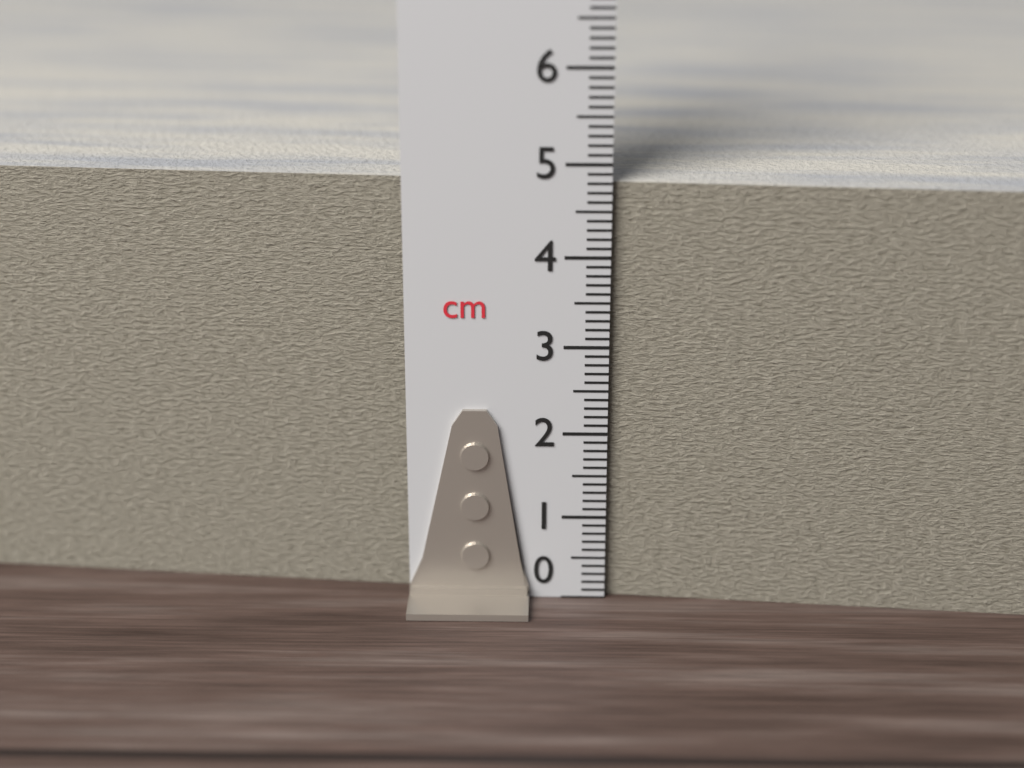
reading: 4.8 cm
